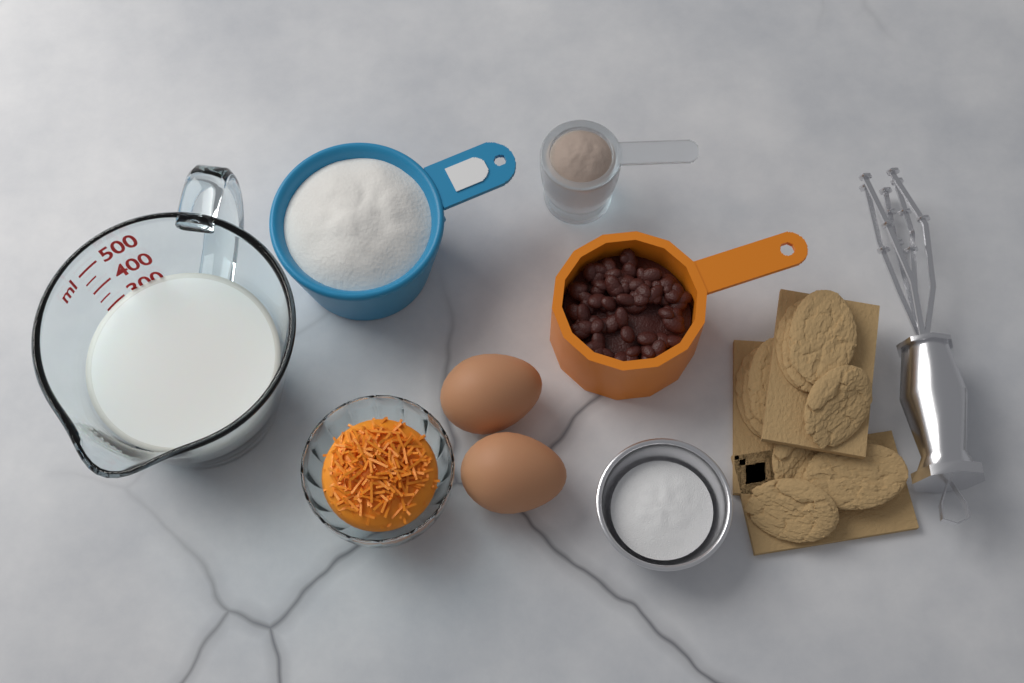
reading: 300 ml
